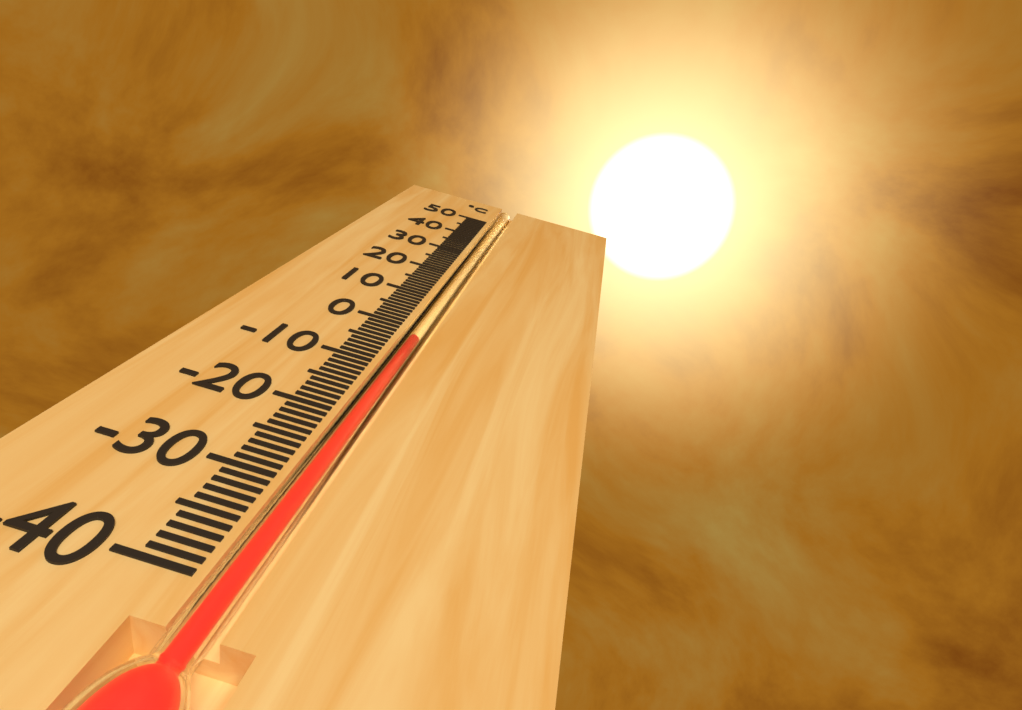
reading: -3 °C
